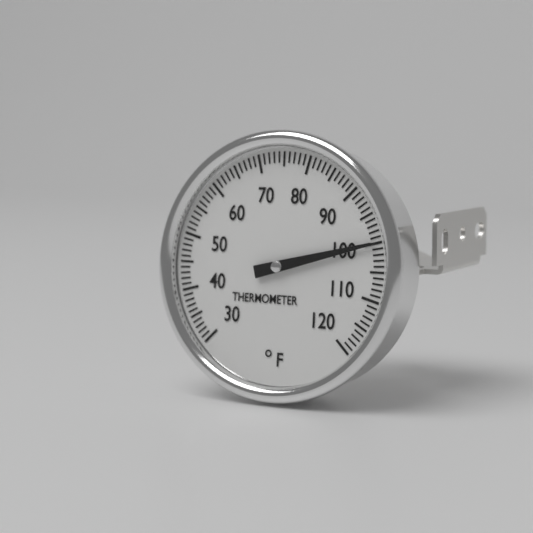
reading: 100 °F
